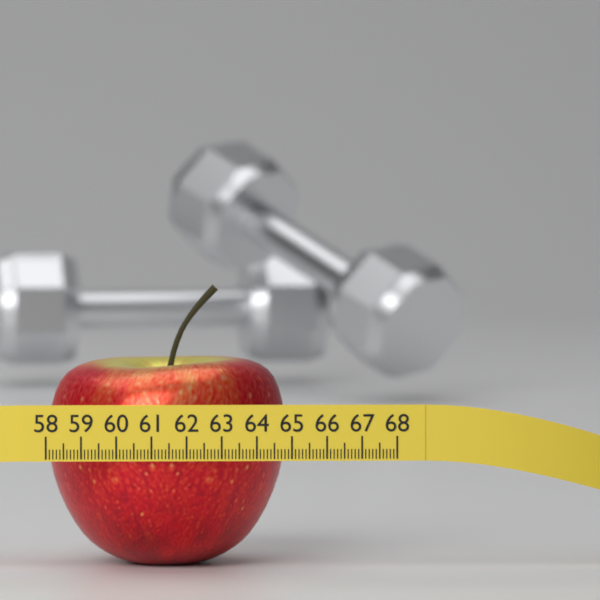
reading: 64.9 (no unit)
